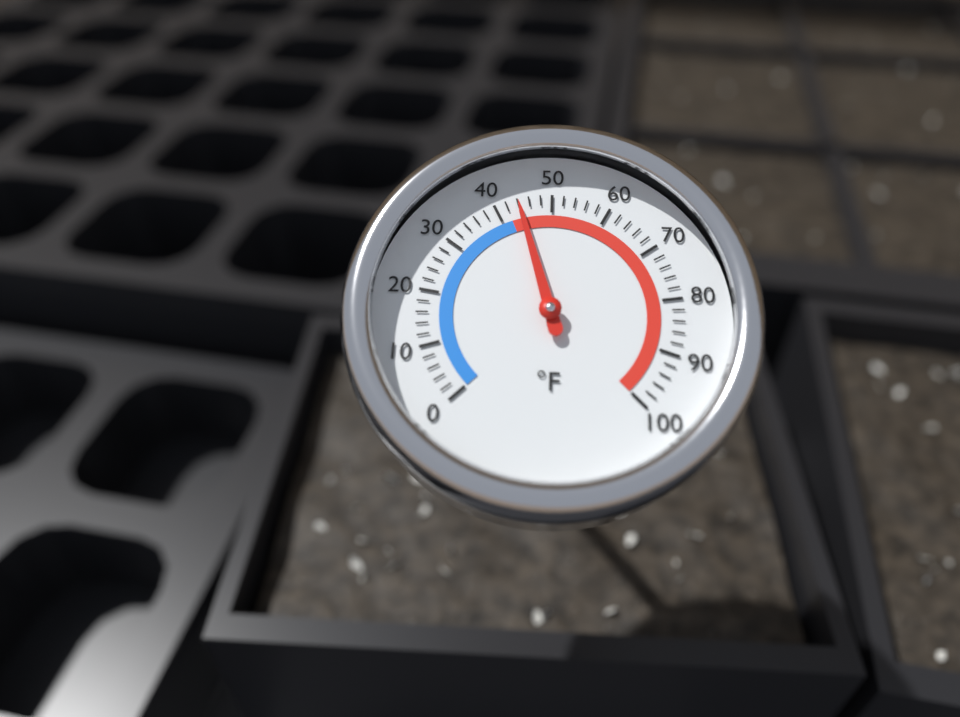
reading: 44 °F
